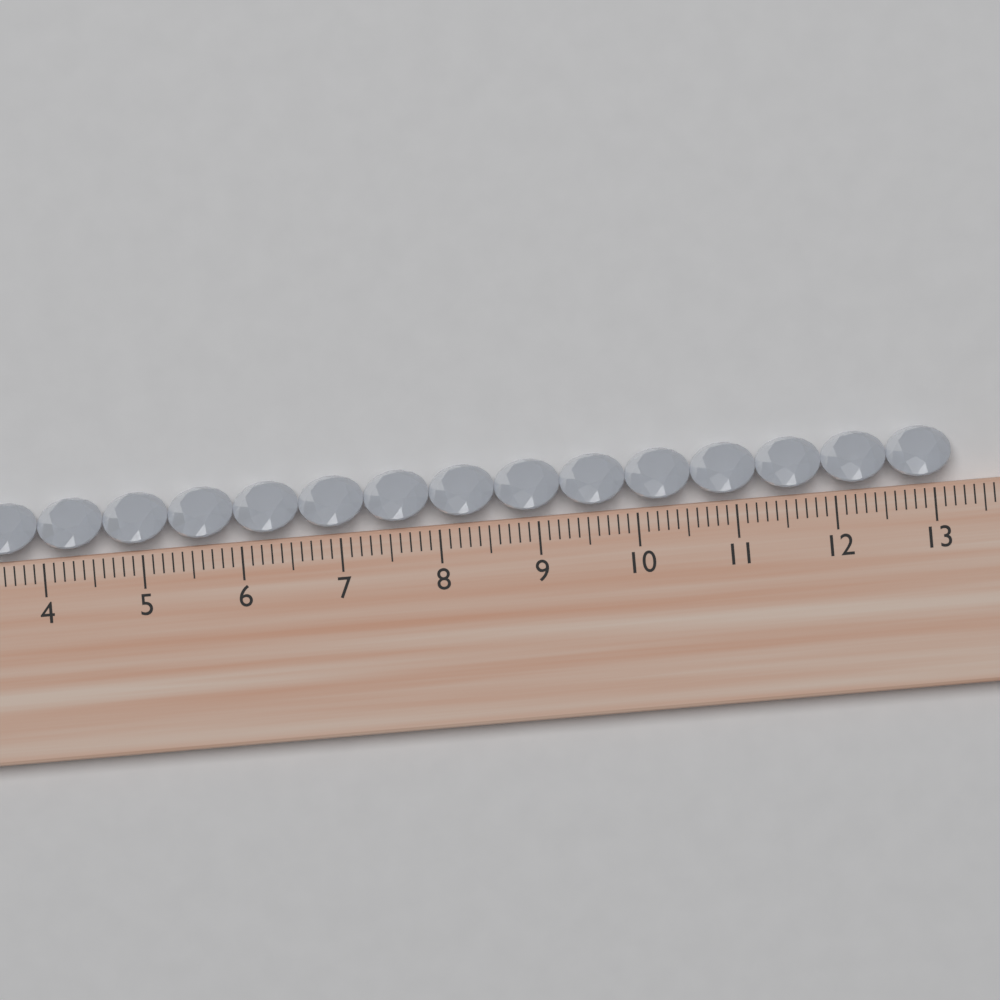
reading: 13.2 cm
